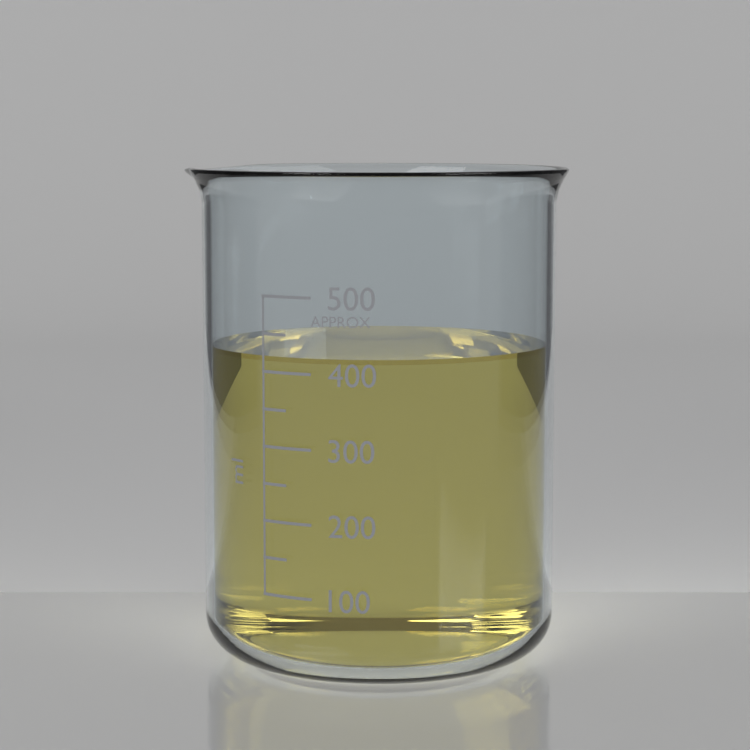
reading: 420 ml
